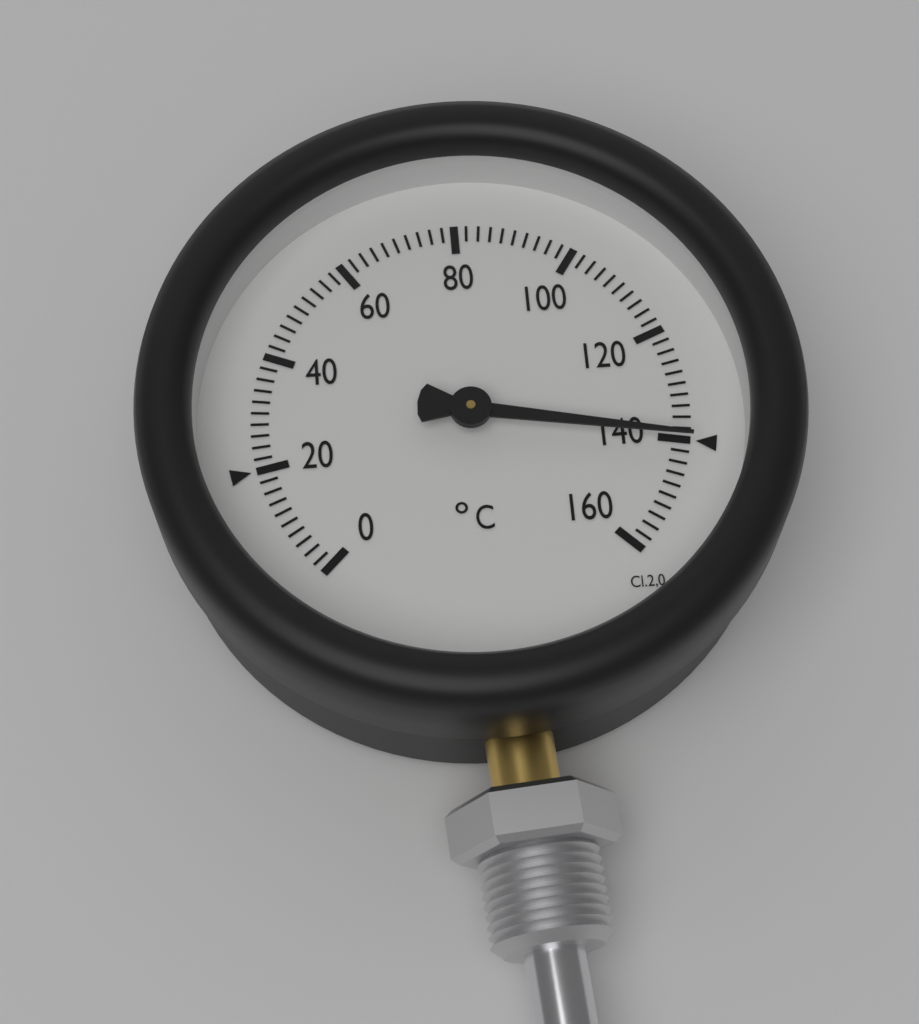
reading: 140 °C
